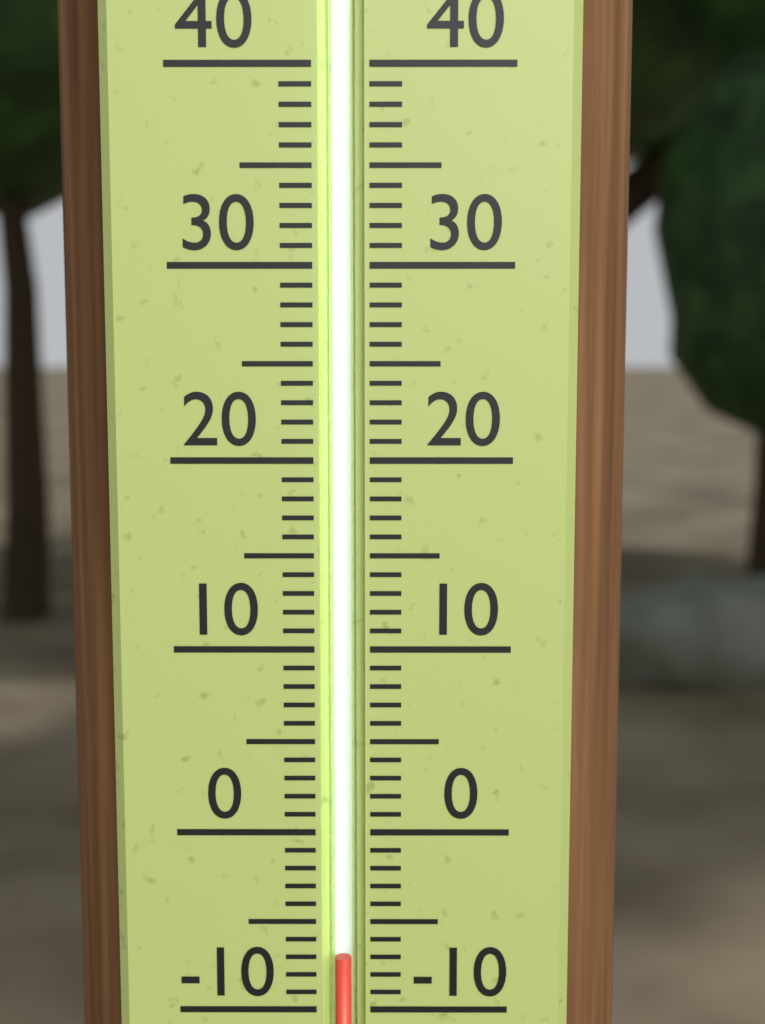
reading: -7 (no unit)
